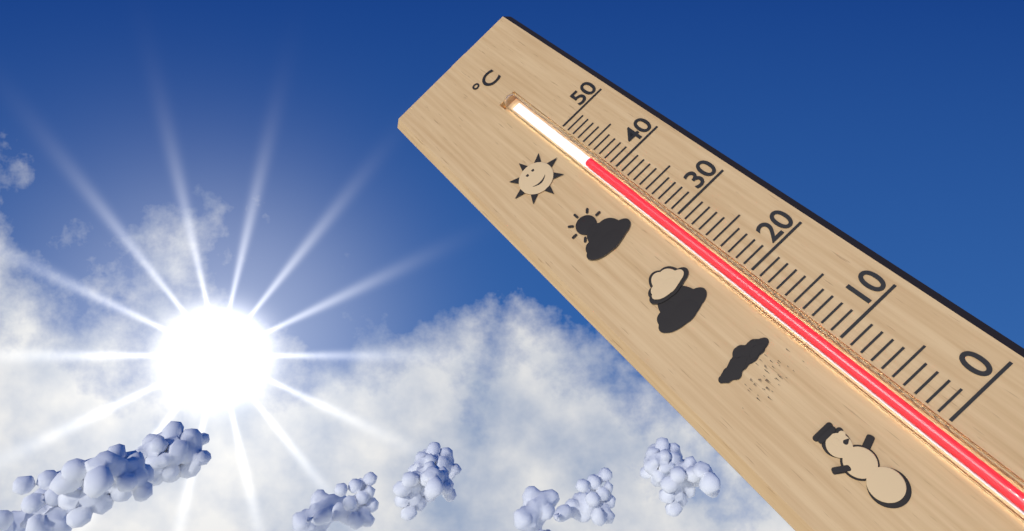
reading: 43 °C
